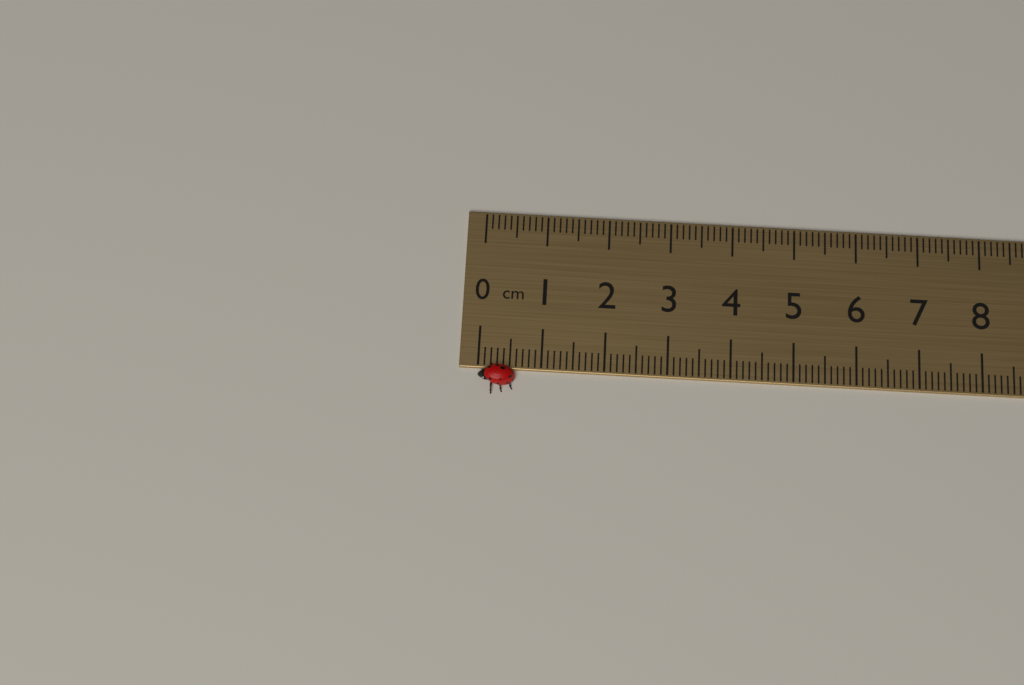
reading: 0.6 cm
